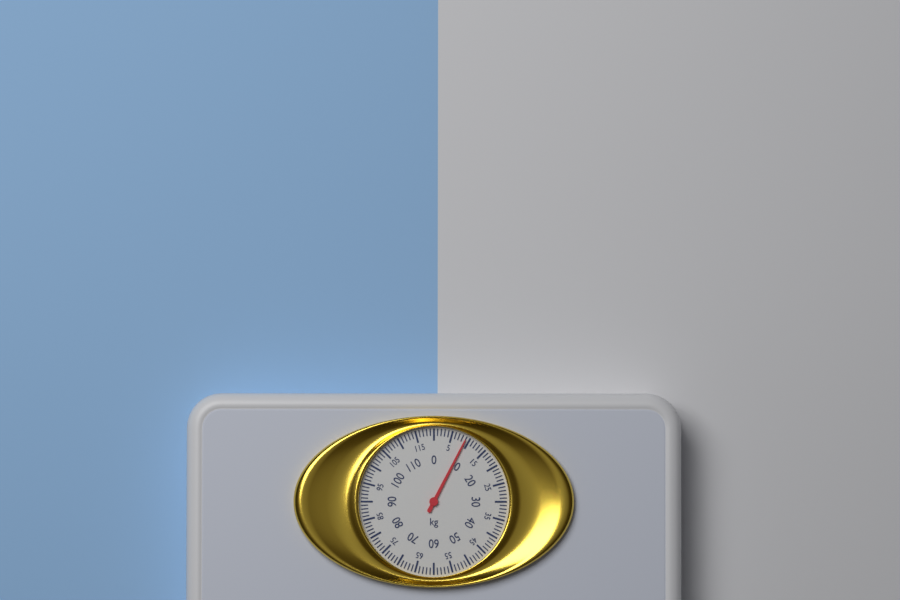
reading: 9 kg
